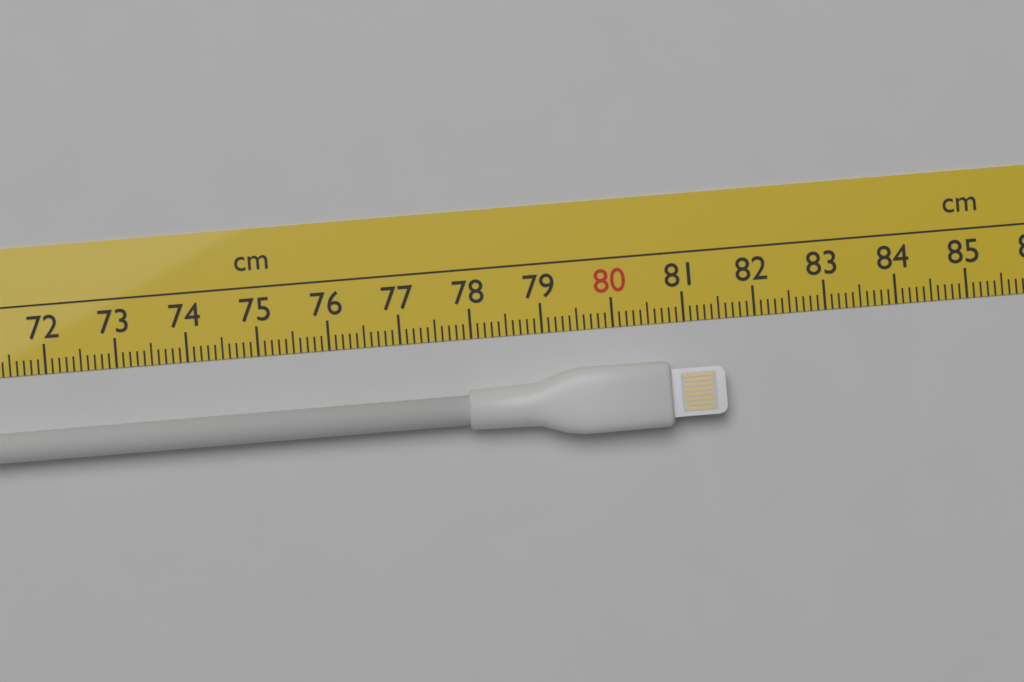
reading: 81.5 cm
